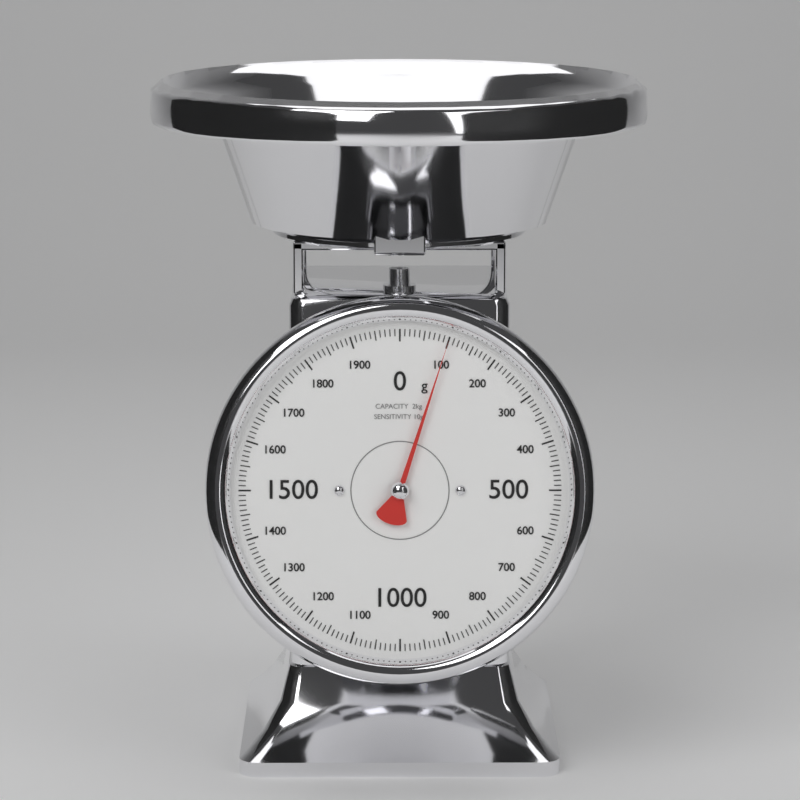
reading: 100 g
